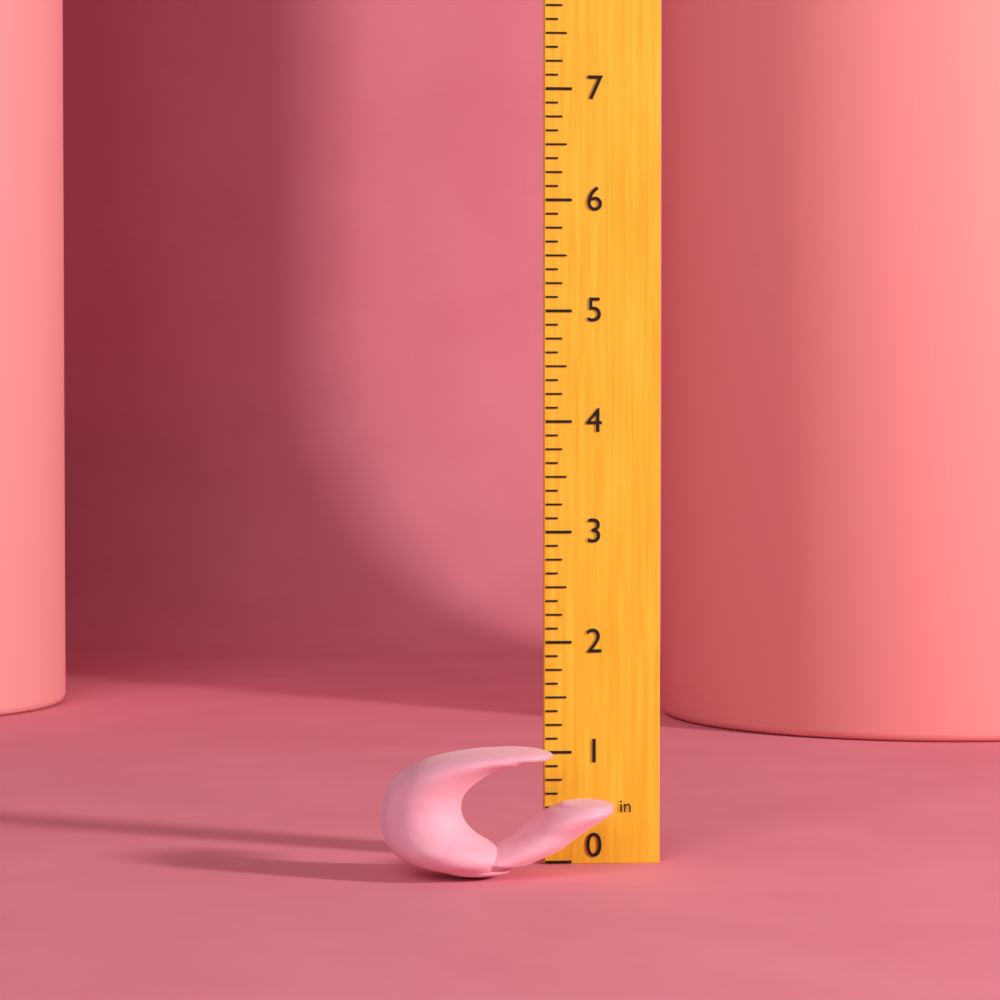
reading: 1.125 in
